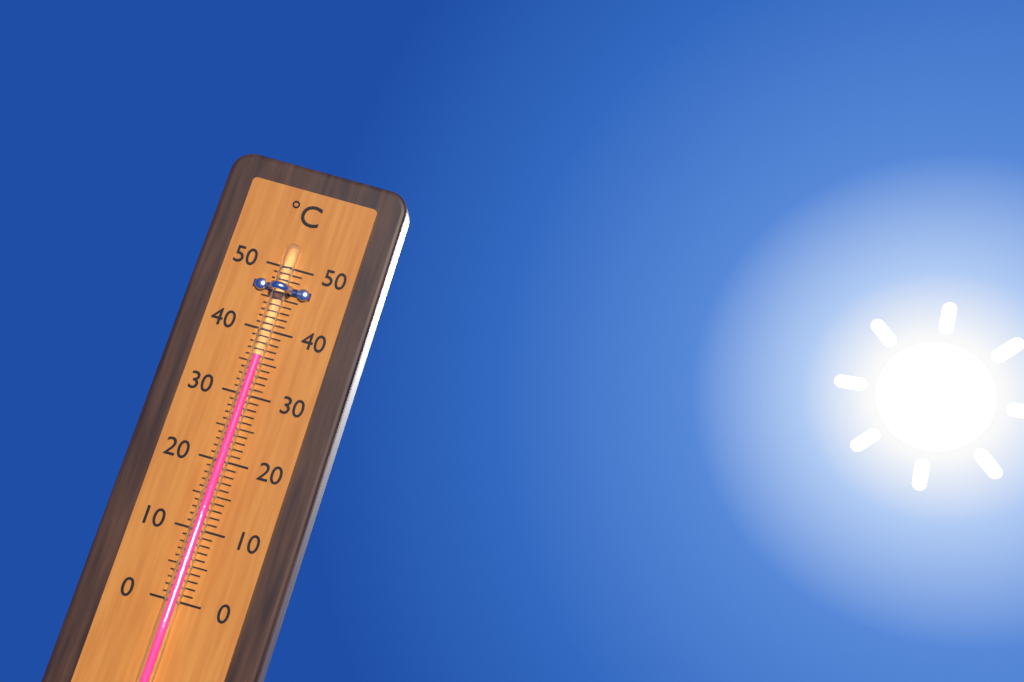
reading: 36 °C
